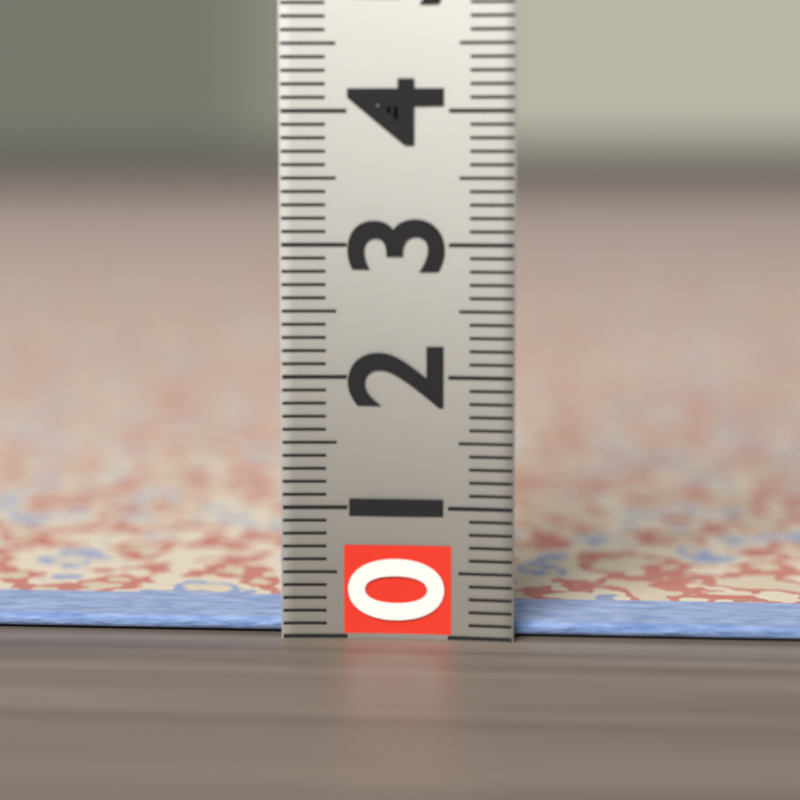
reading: 0.1 (no unit)
